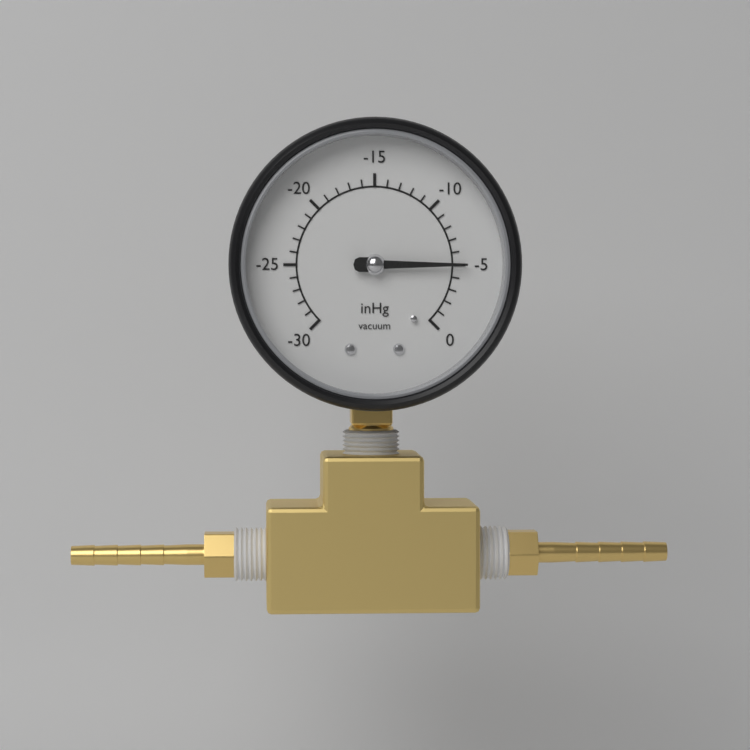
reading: -5 inHg
